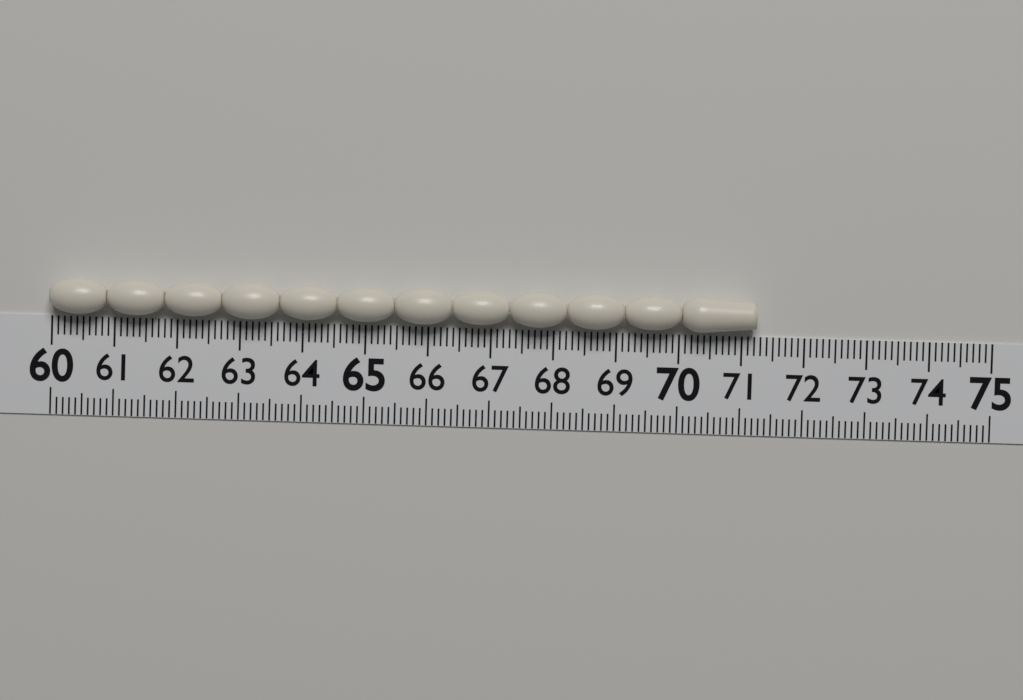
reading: 71.2 (no unit)
